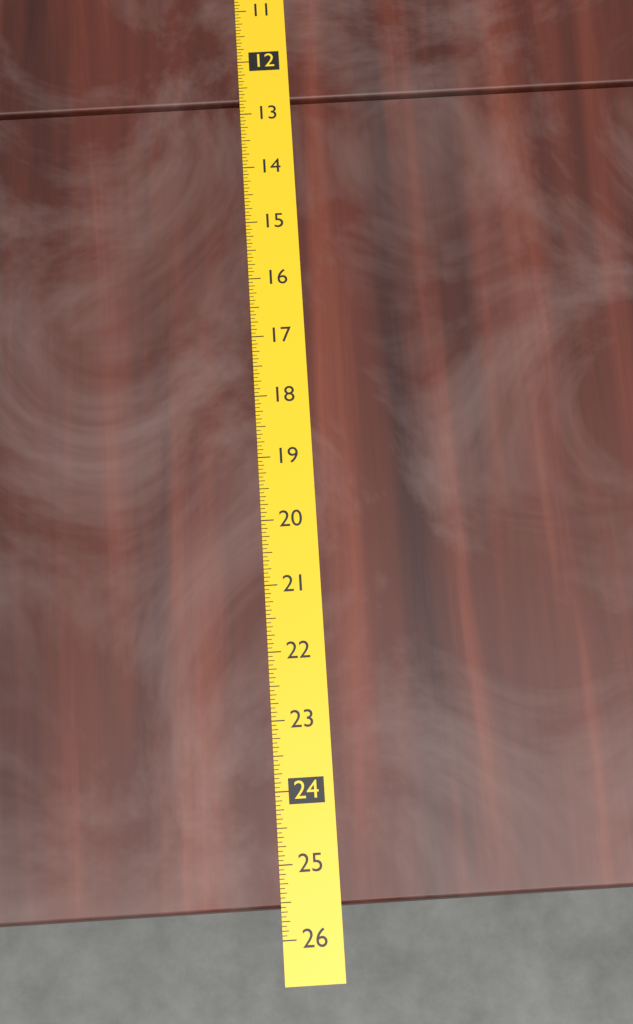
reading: 25.5625 (no unit)
